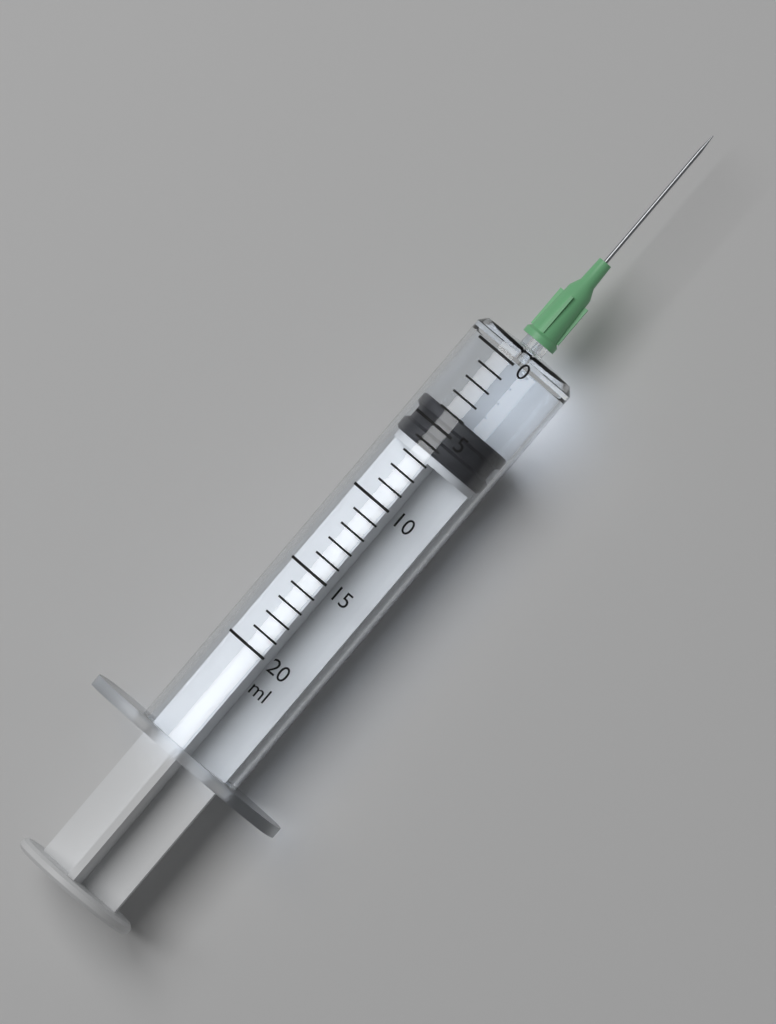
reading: 4 ml
